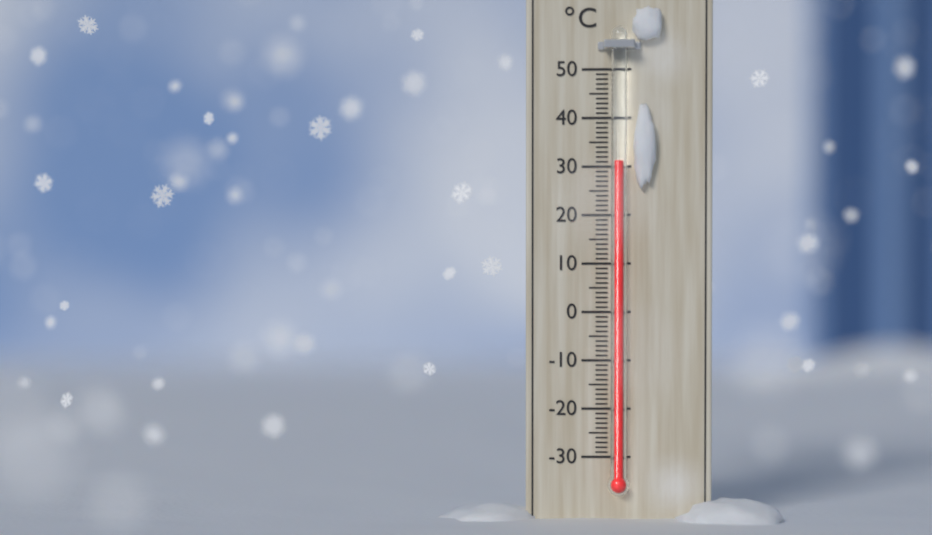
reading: 31 °C
